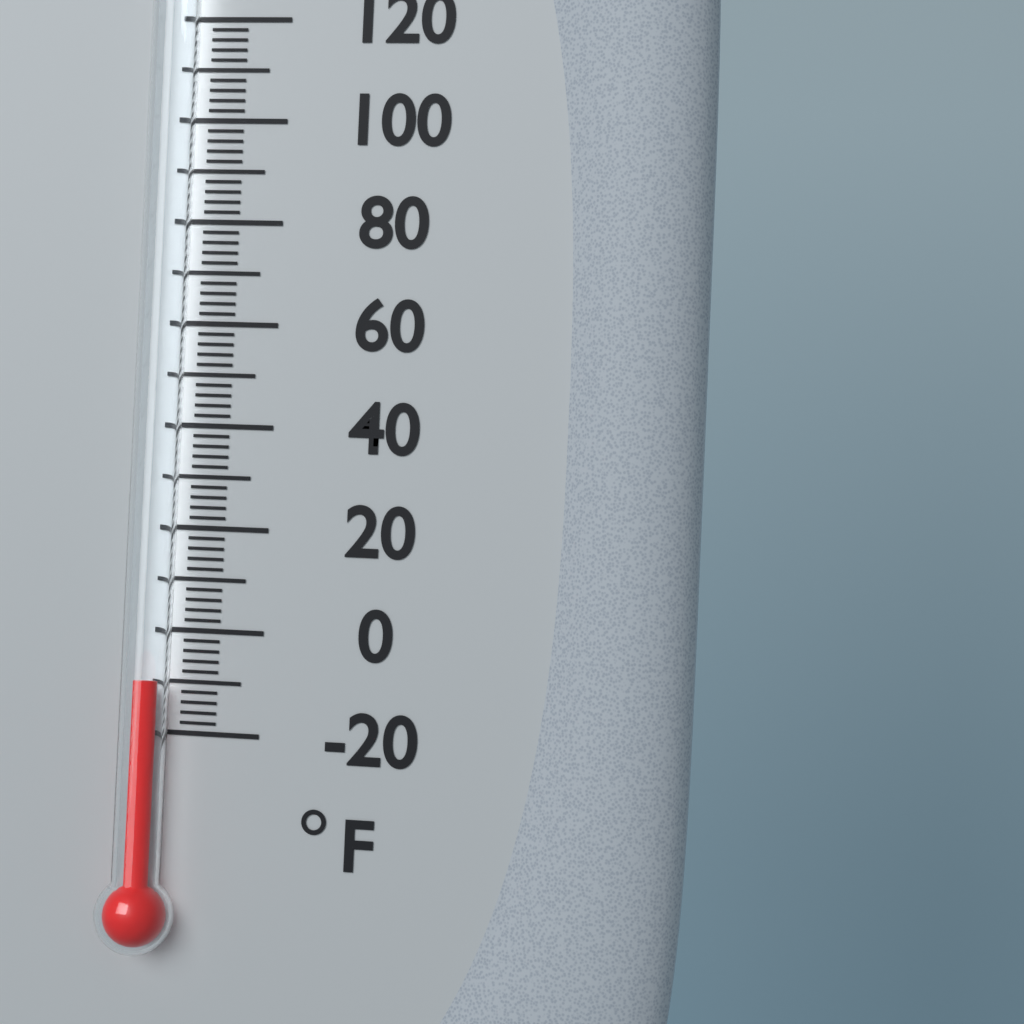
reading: -10 °F
